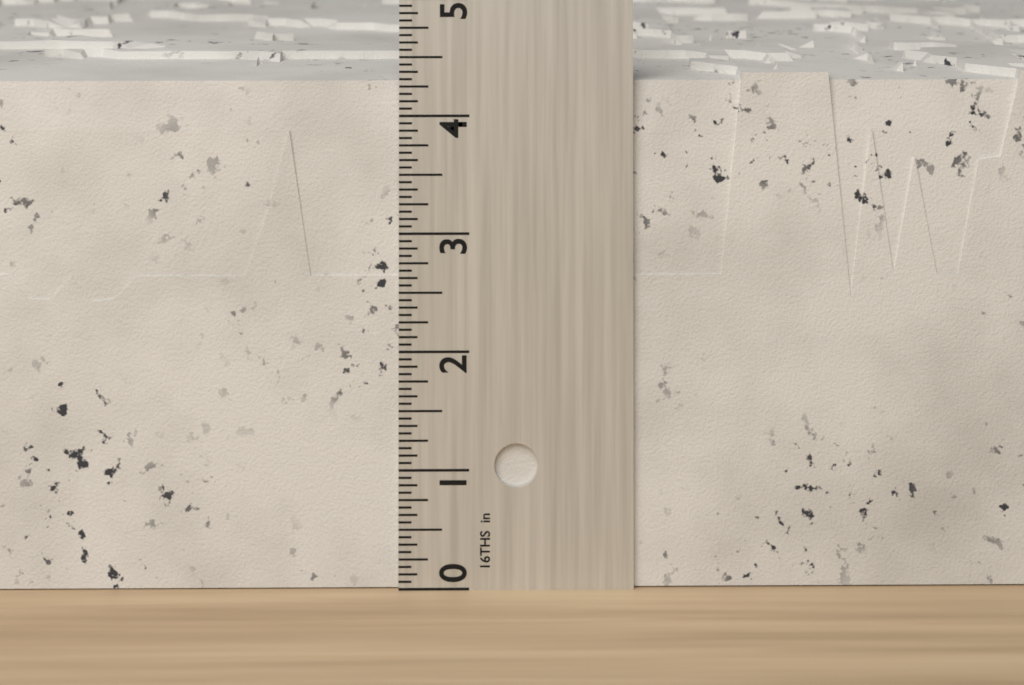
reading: 4.3750 in
